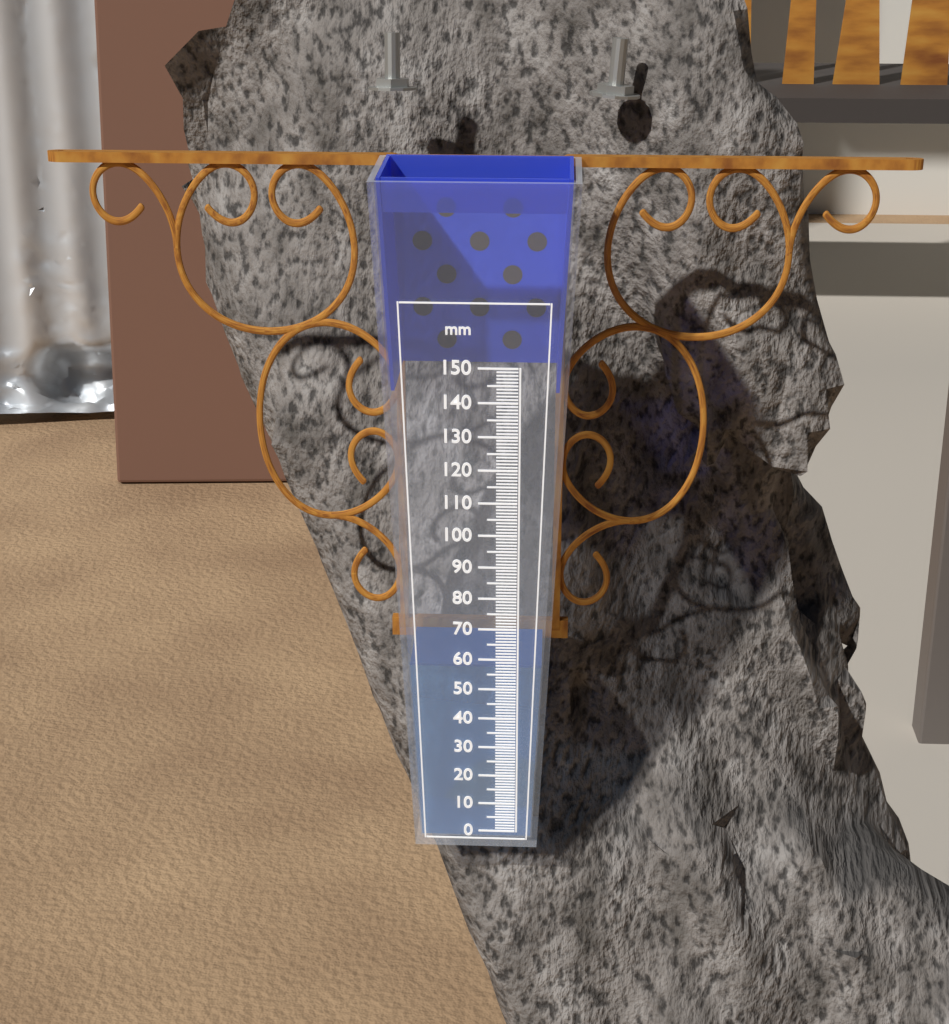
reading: 57 mm
